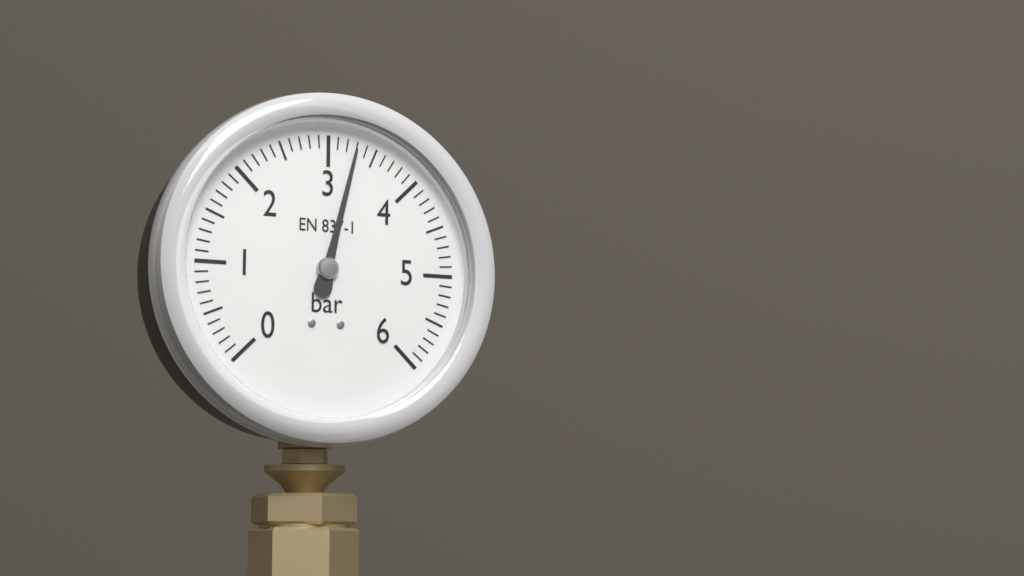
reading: 3.3 bar
